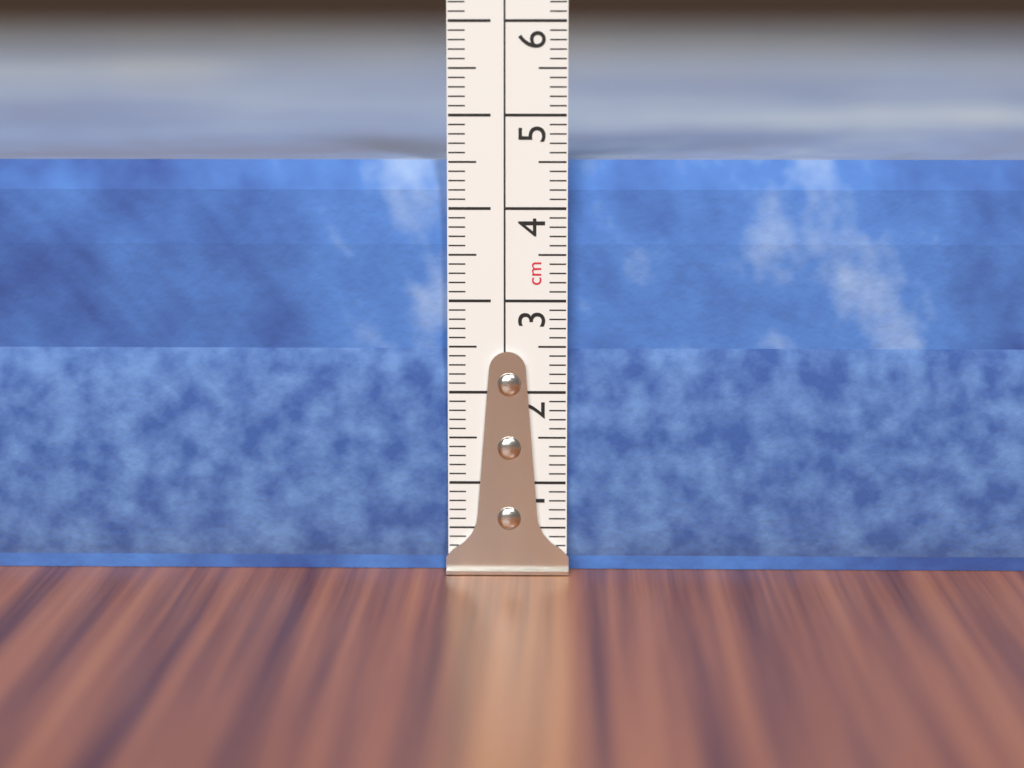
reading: 4.5 cm
